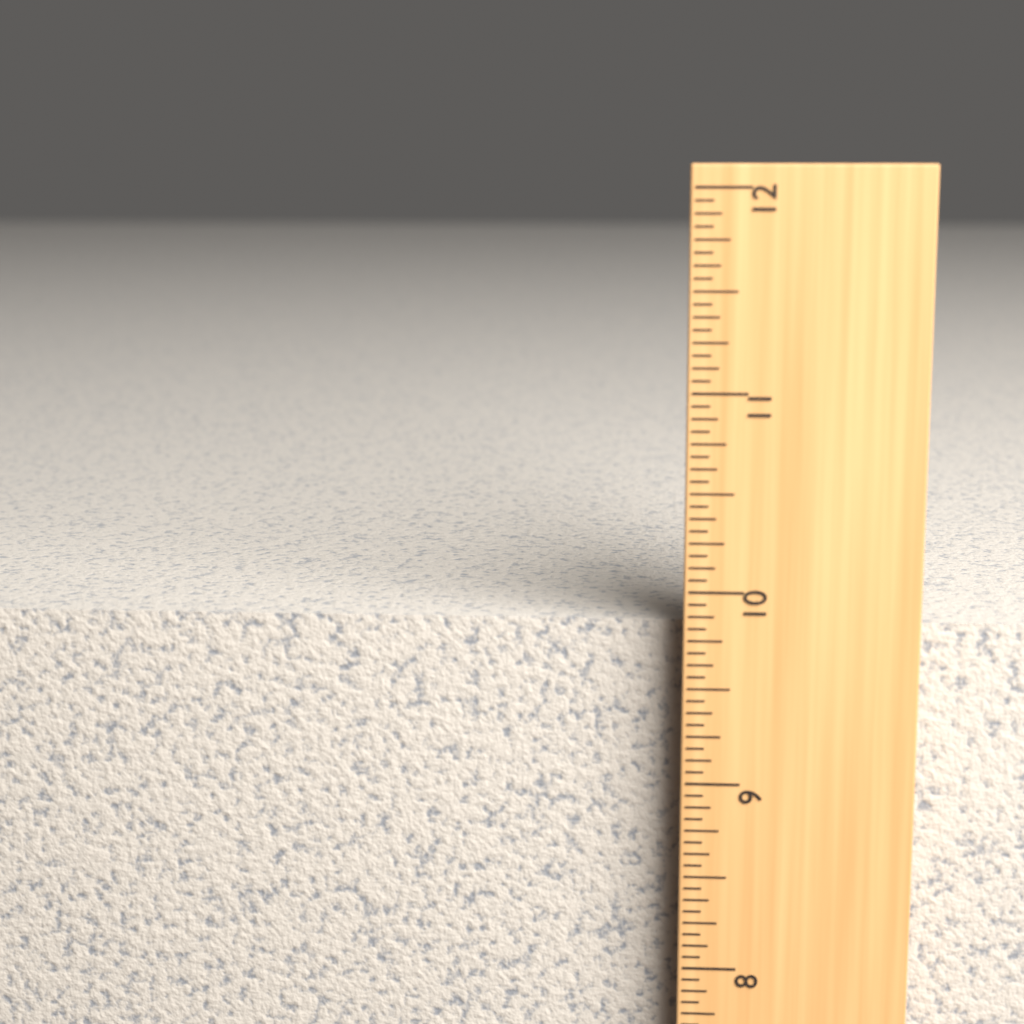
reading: 9.8125 in
